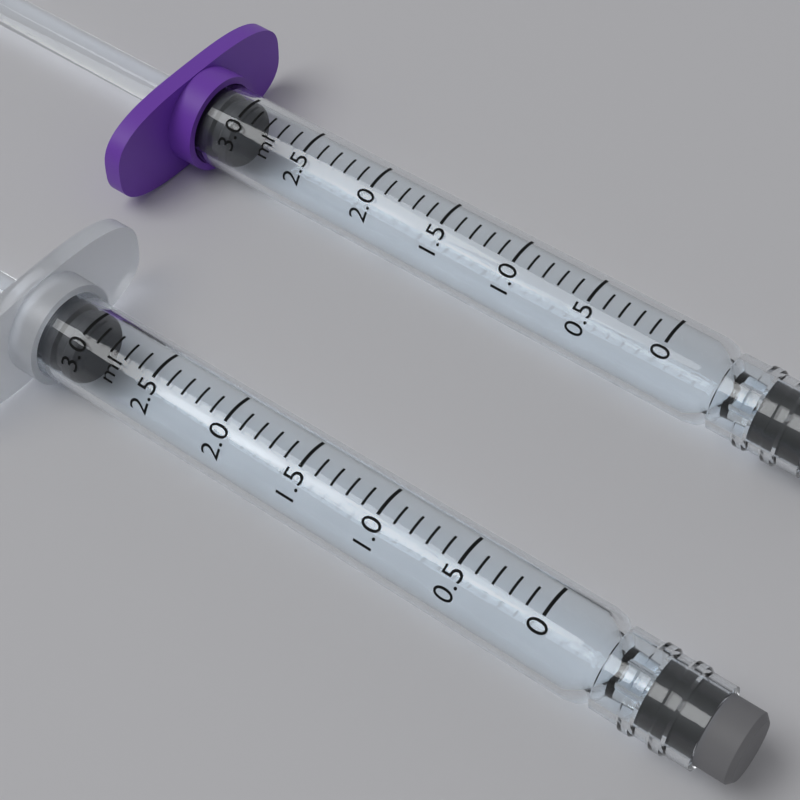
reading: 3.0 ml
